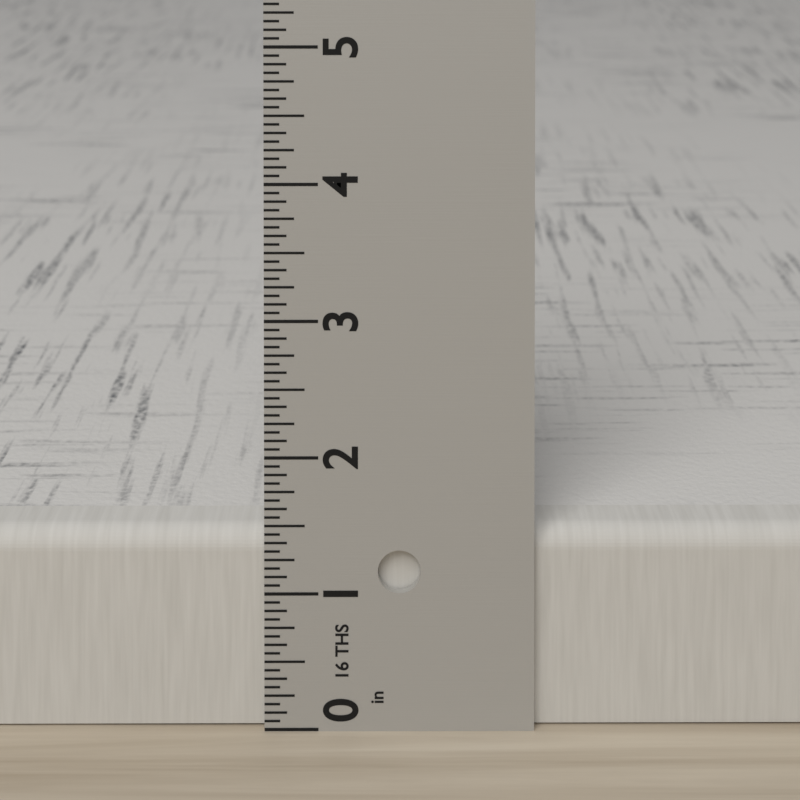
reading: 1.4375 in
